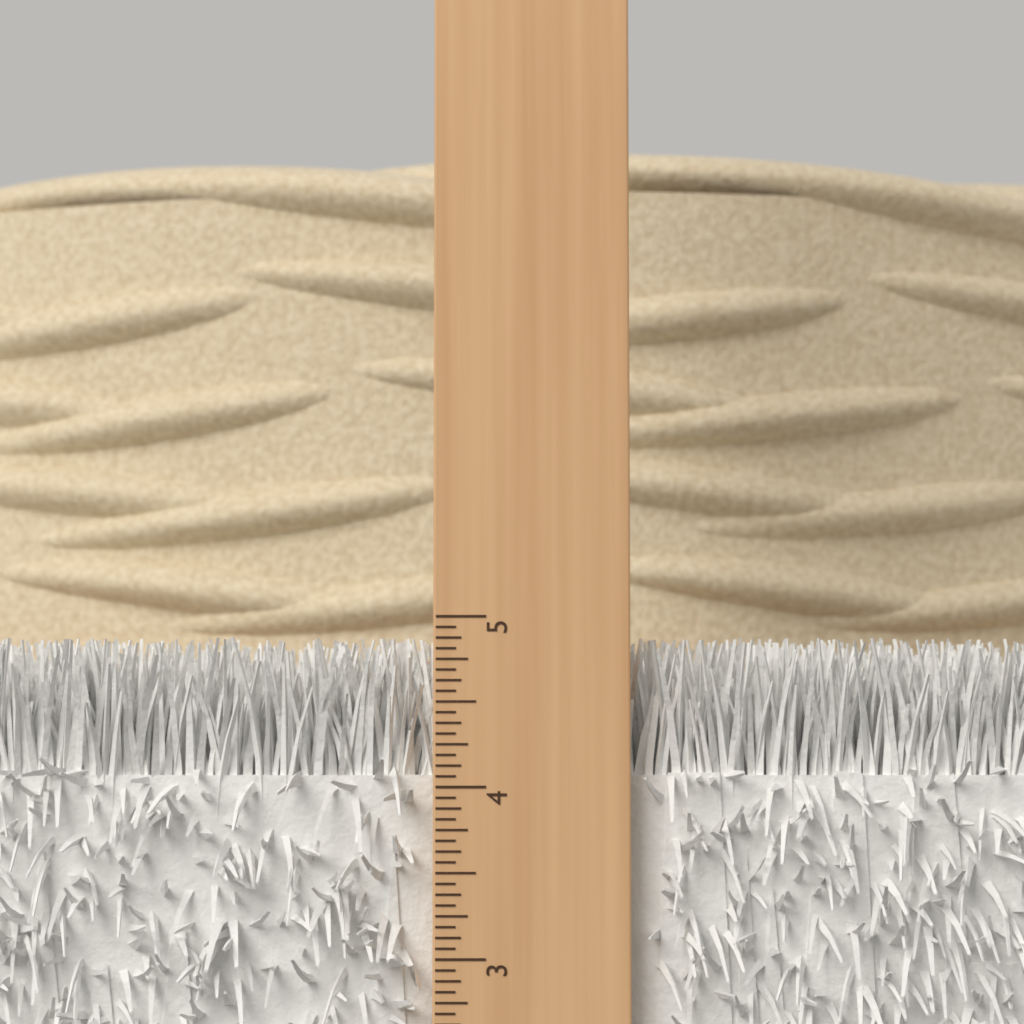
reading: 4.8750 in
